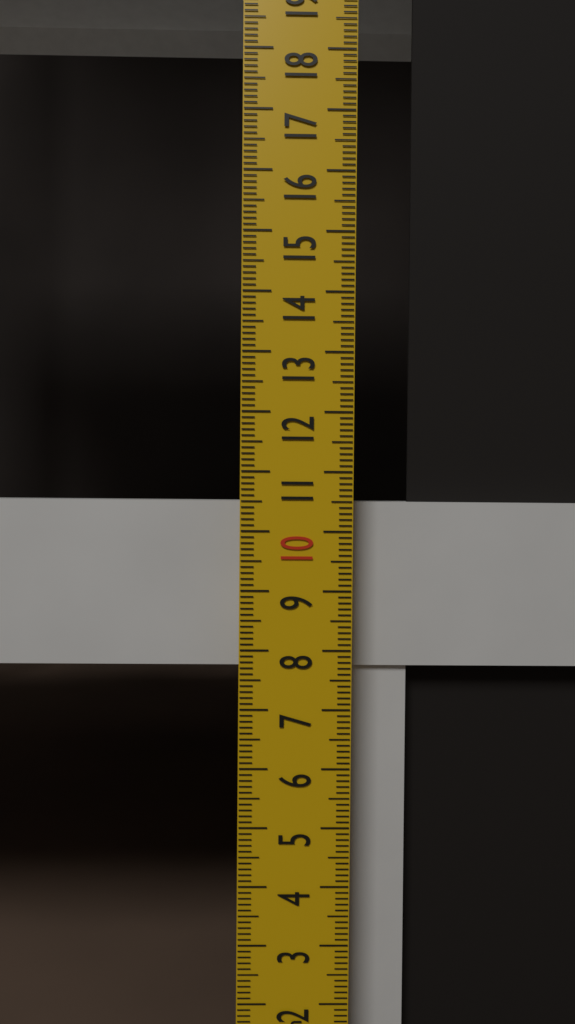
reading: 10.5 cm
